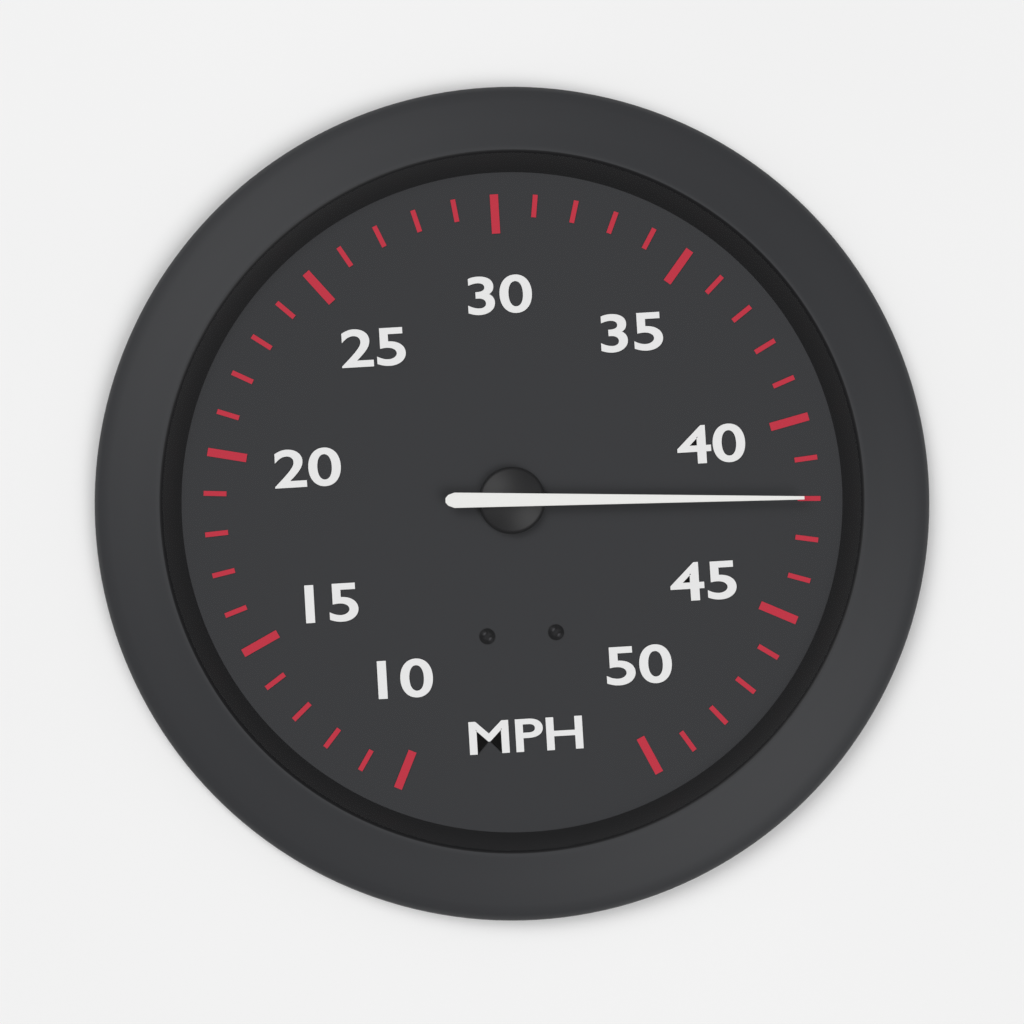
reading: 42 MPH
